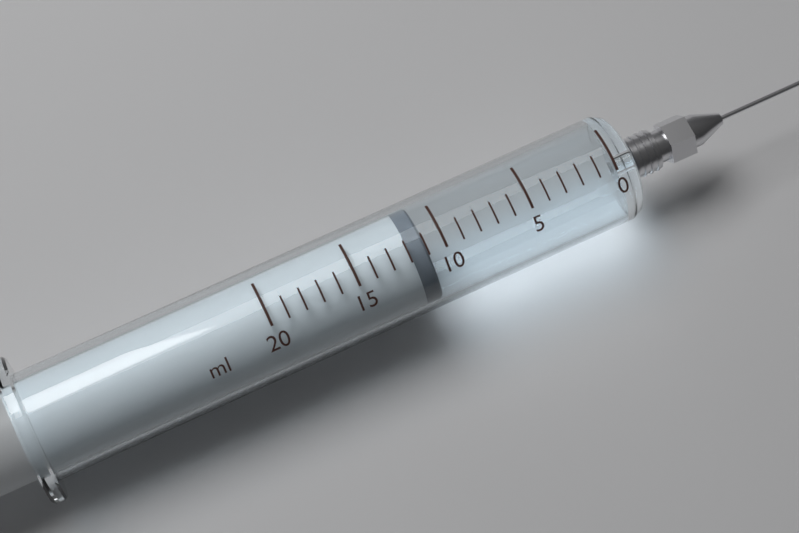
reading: 11 ml
